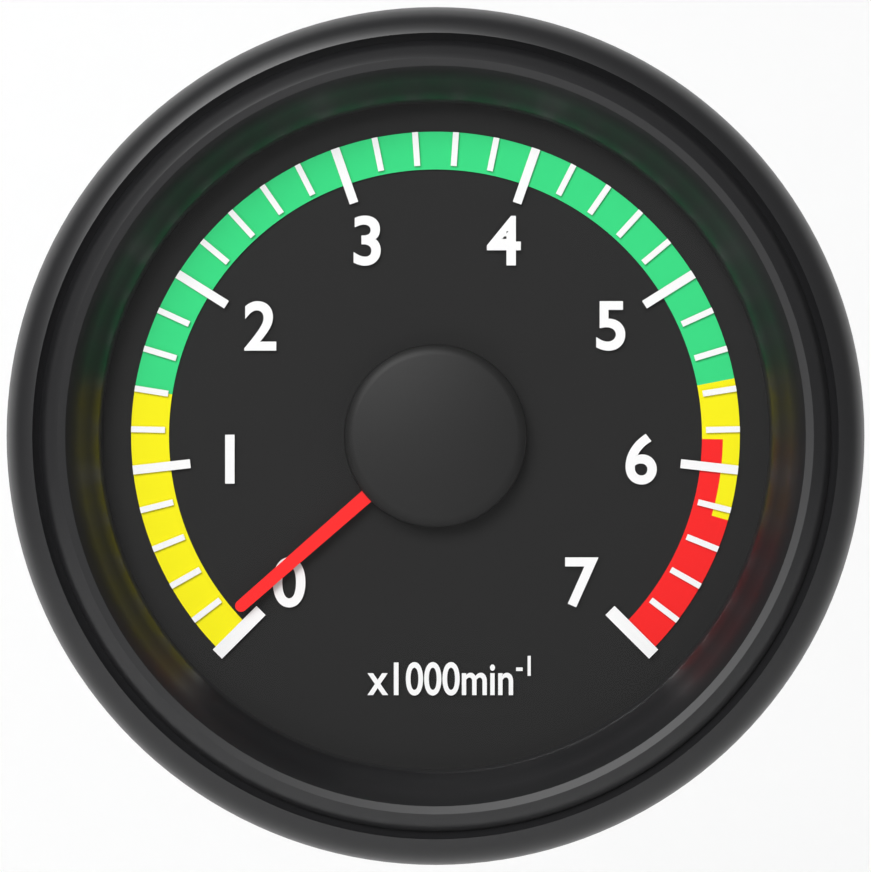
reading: 100 min-1
